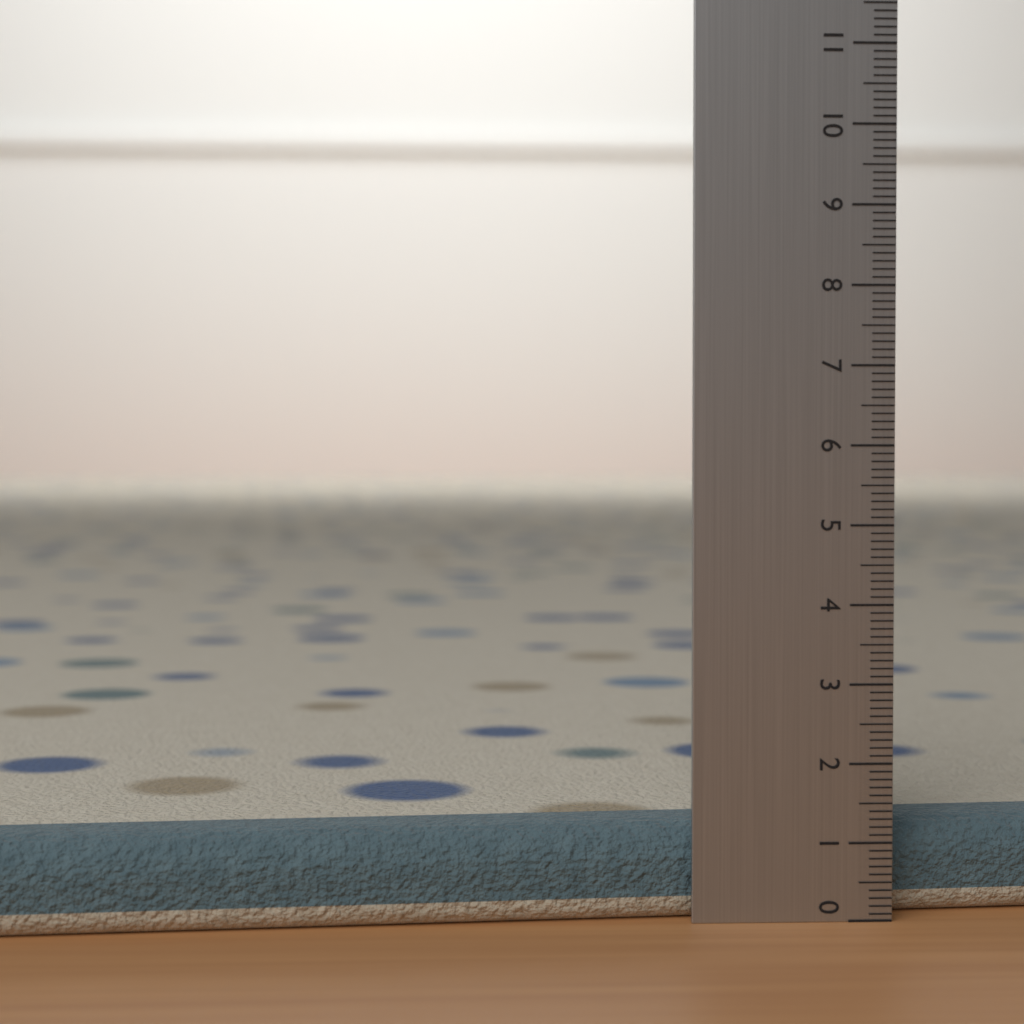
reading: 1.2 (no unit)
